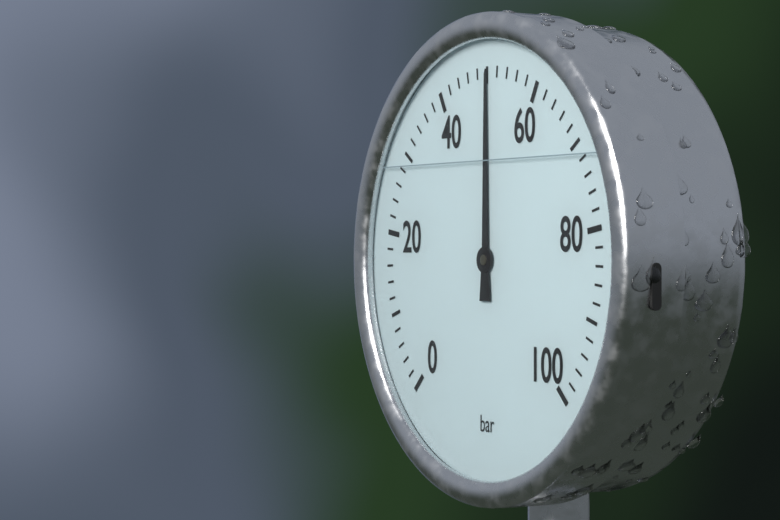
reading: 50 bar
